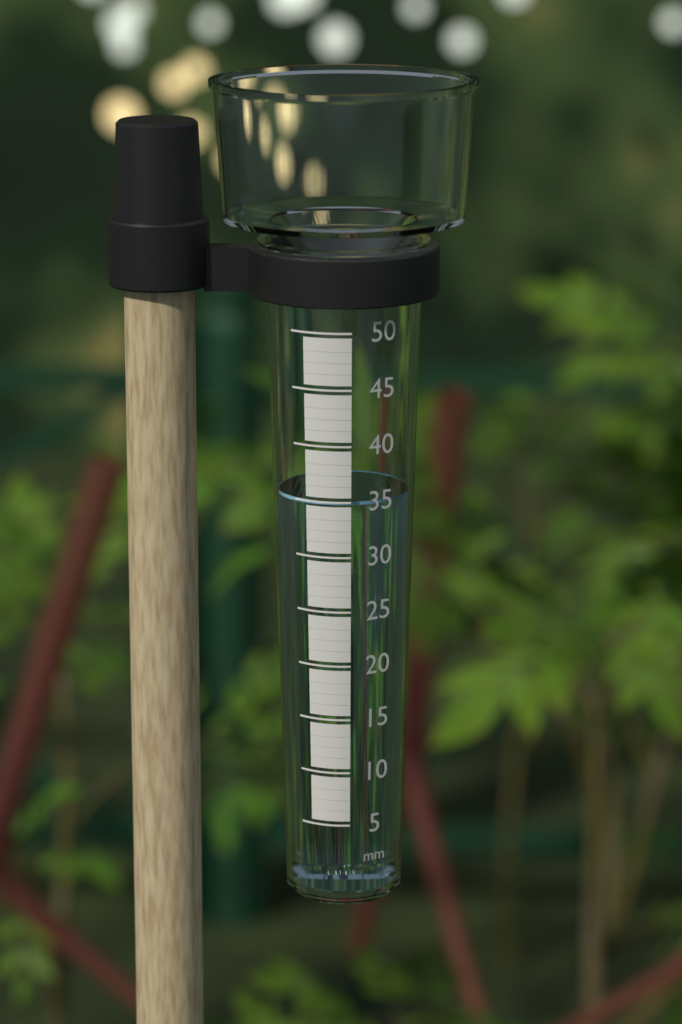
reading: 35 mm
